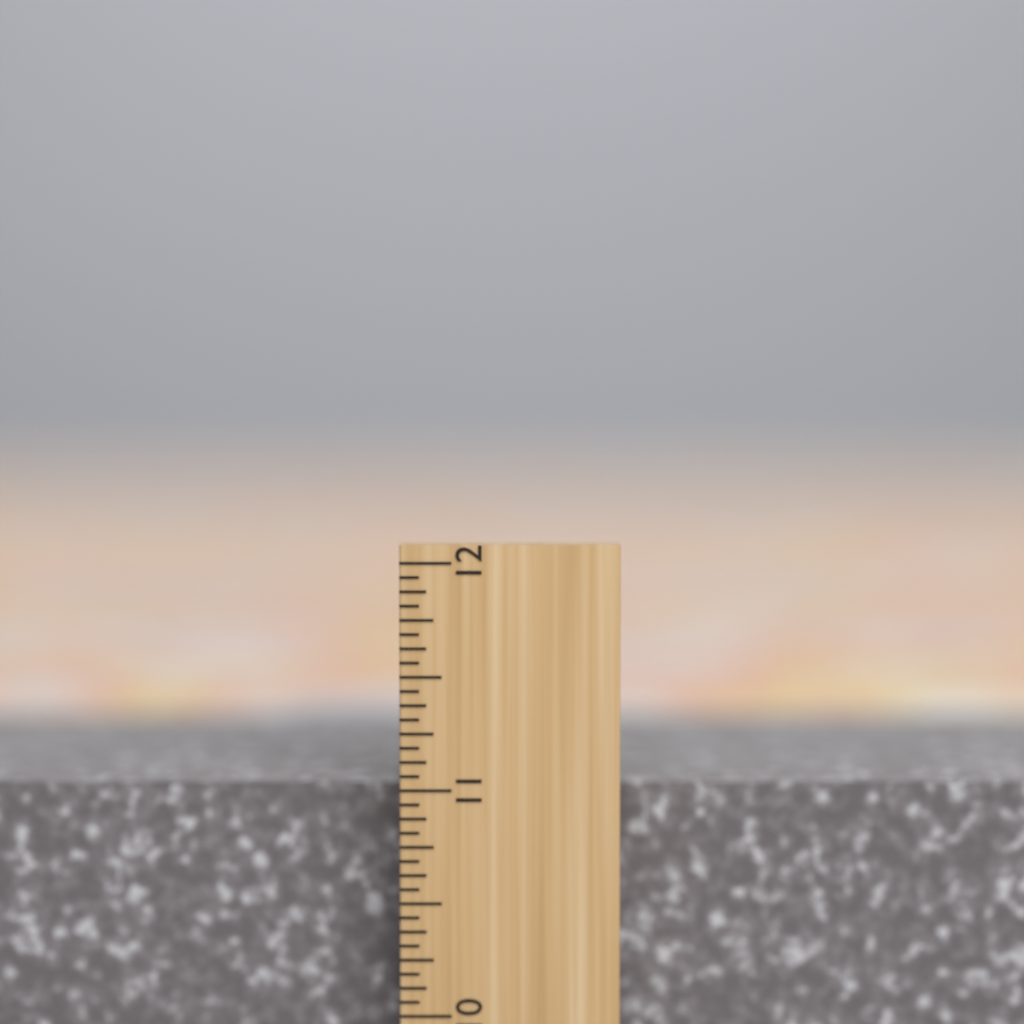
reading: 11.0000 inch
